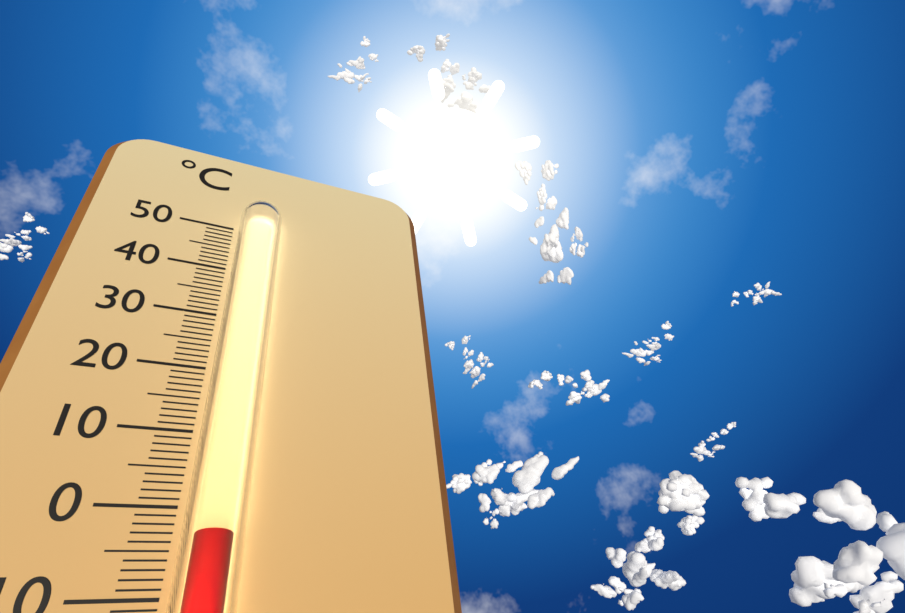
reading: -4 °C
